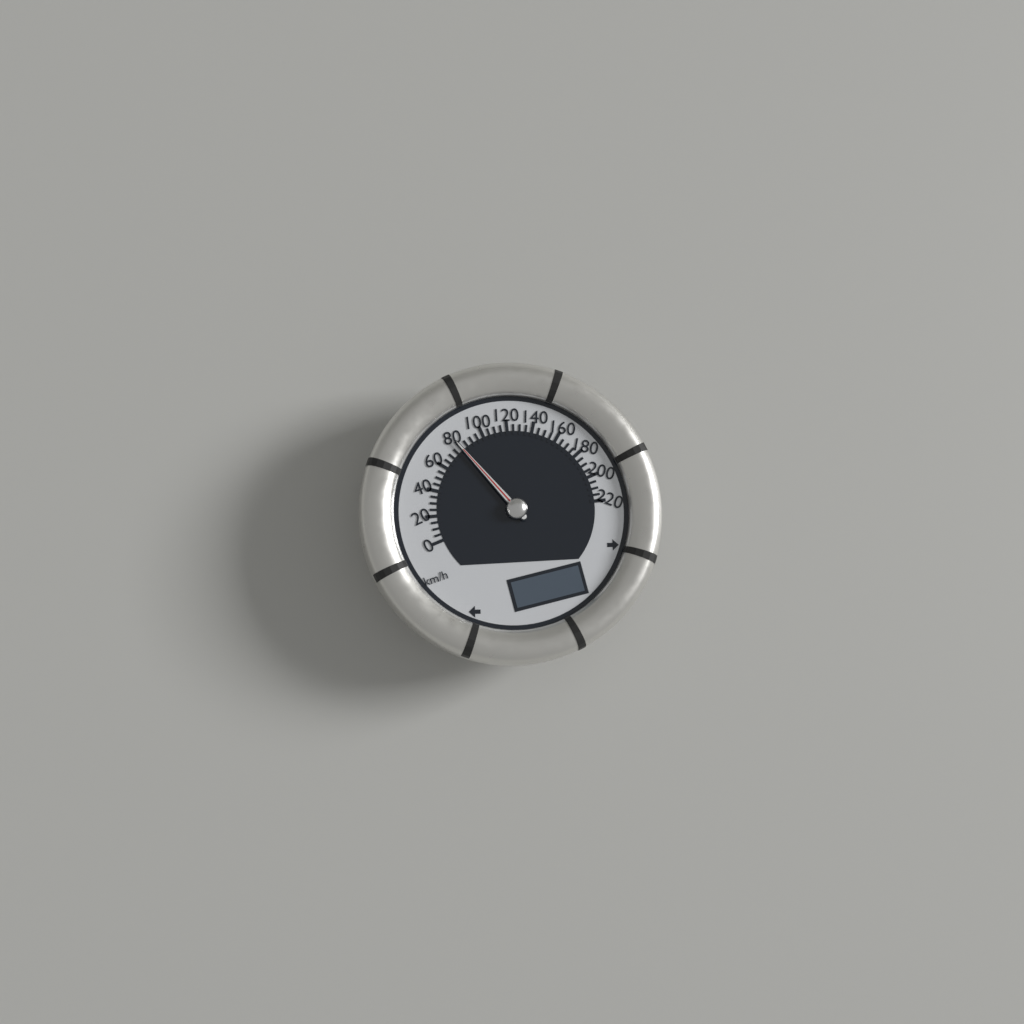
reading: 80 km/h
